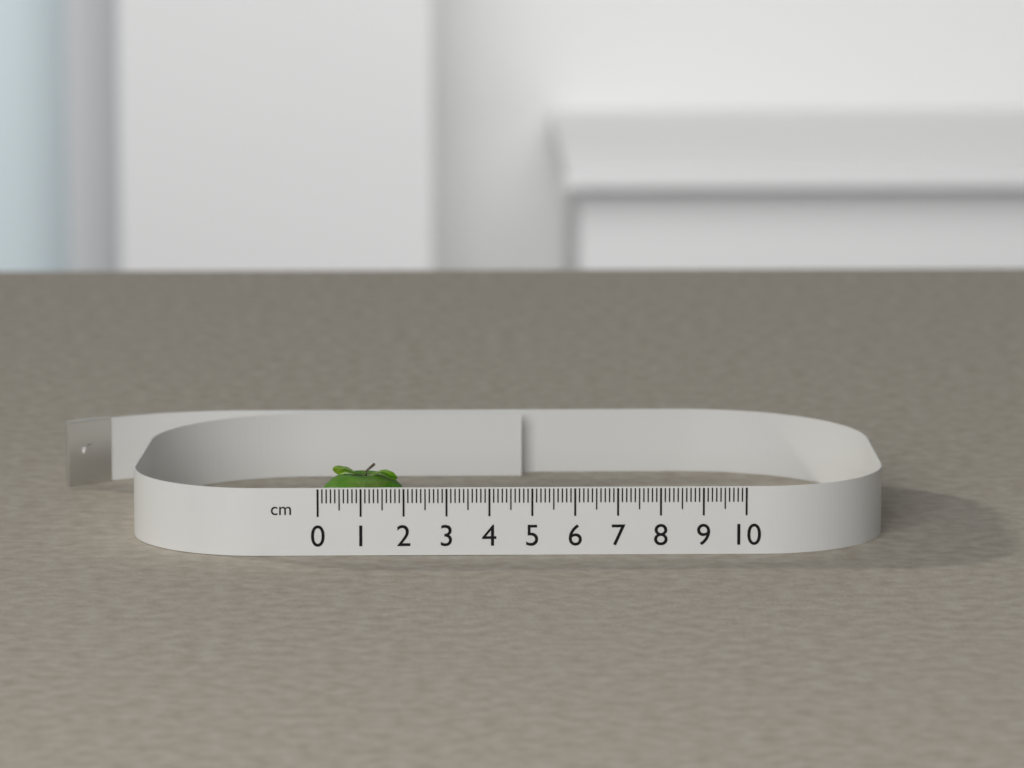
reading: 2.1 cm
